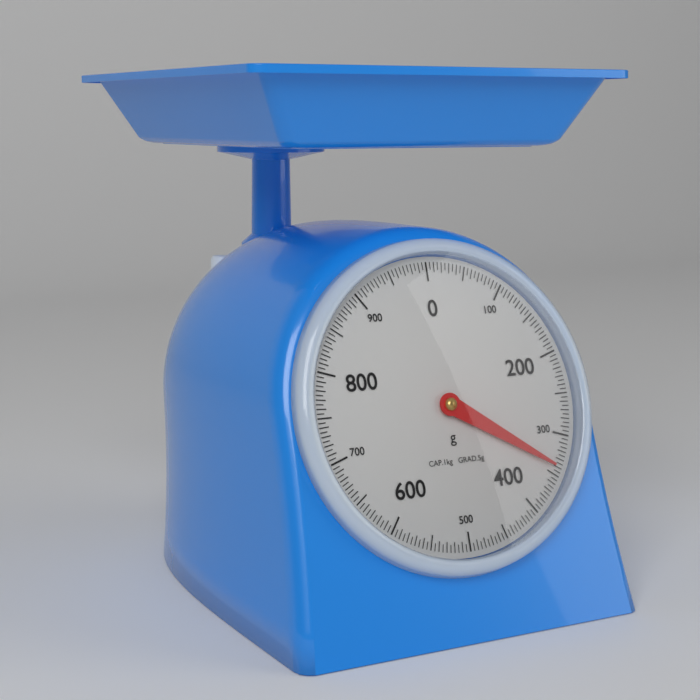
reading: 340 g
